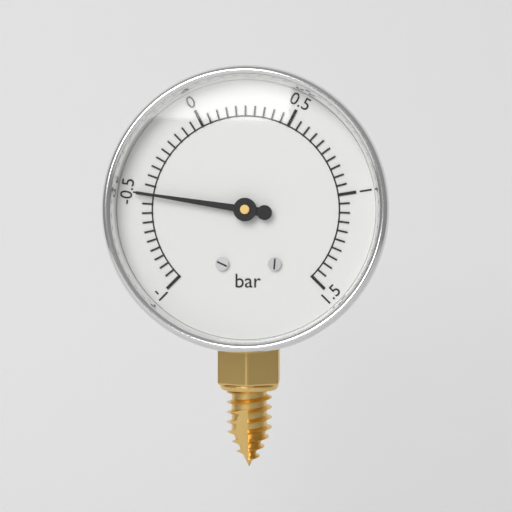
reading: -0.50 bar
